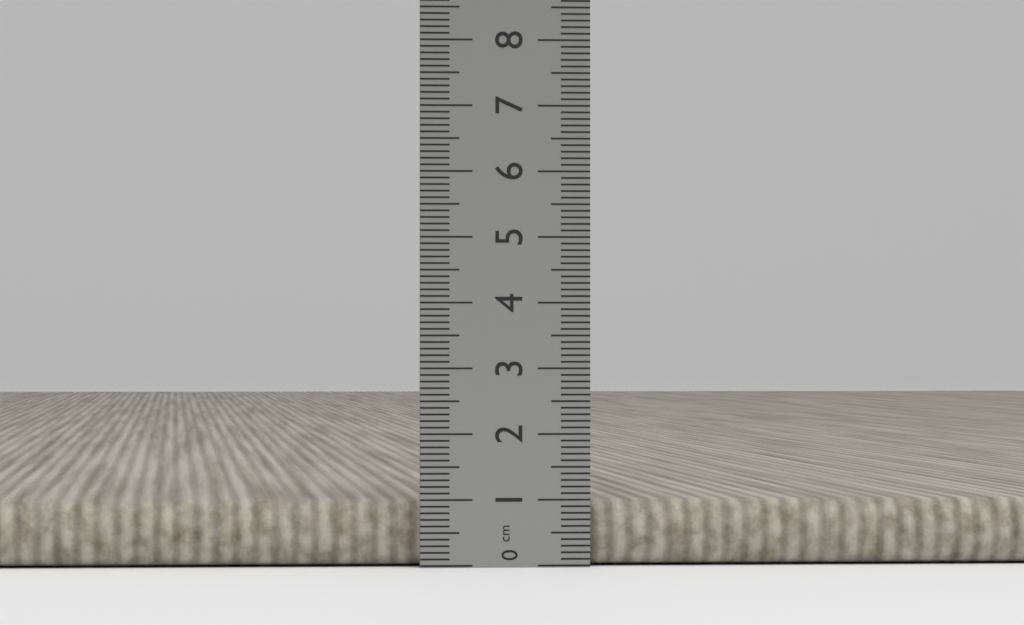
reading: 1.0 cm
